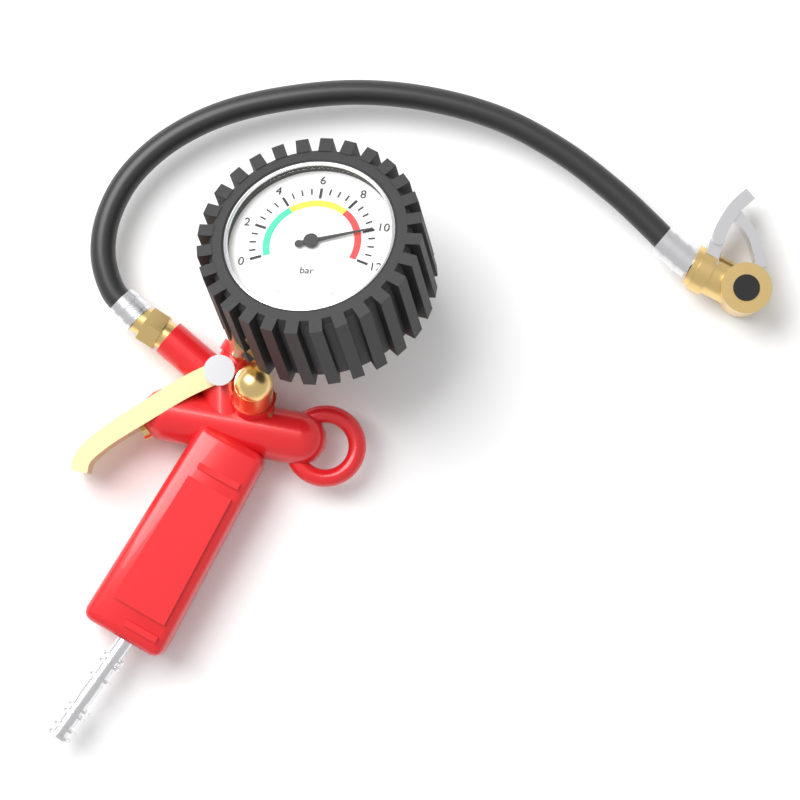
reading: 10.0 bar
